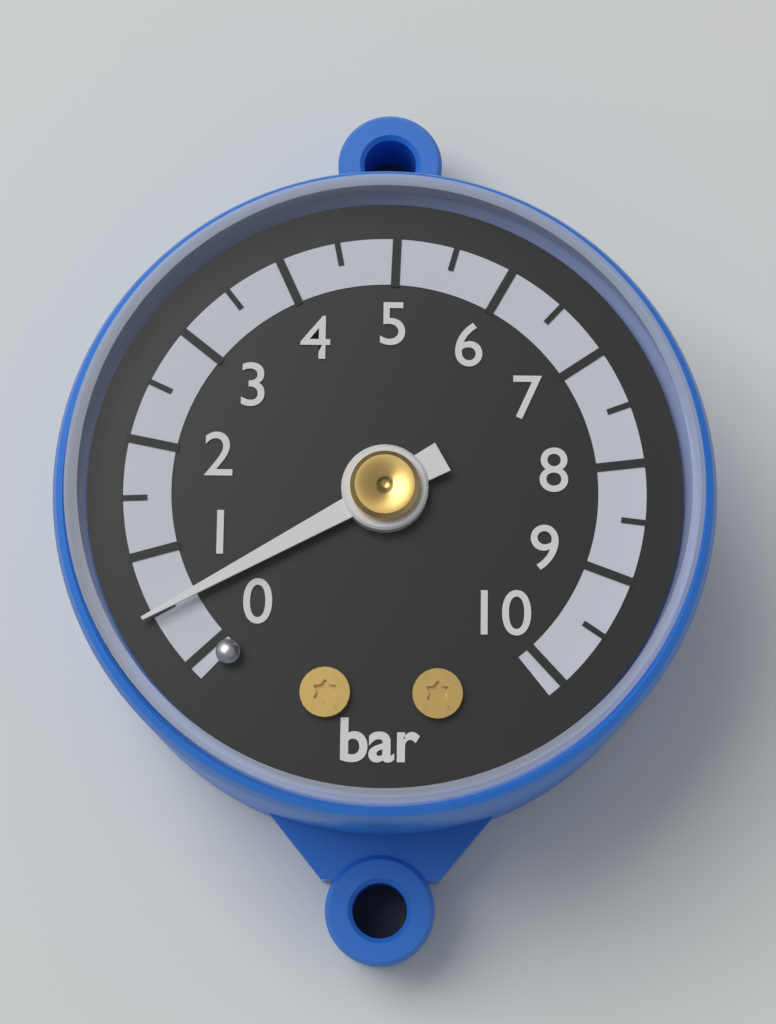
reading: 0.5 bar
